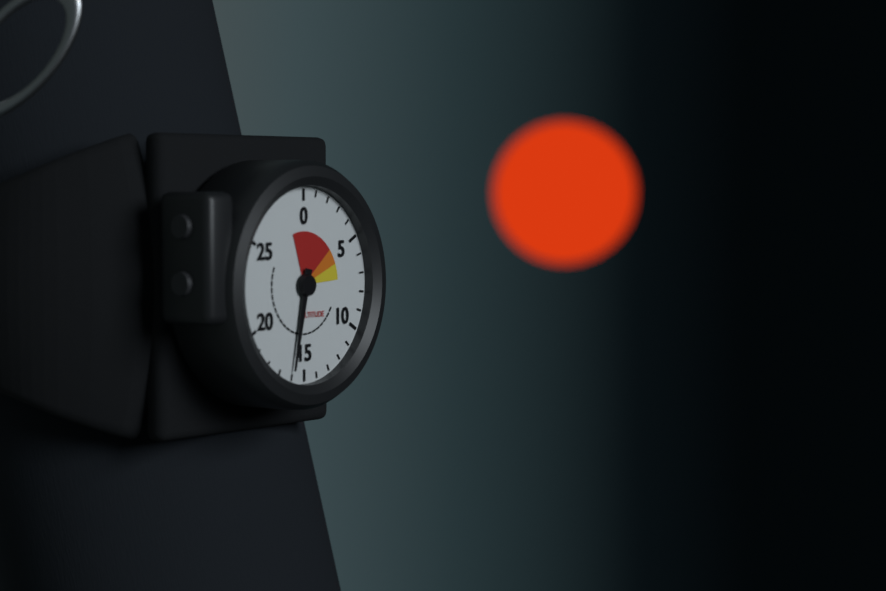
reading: 16 (no unit)
